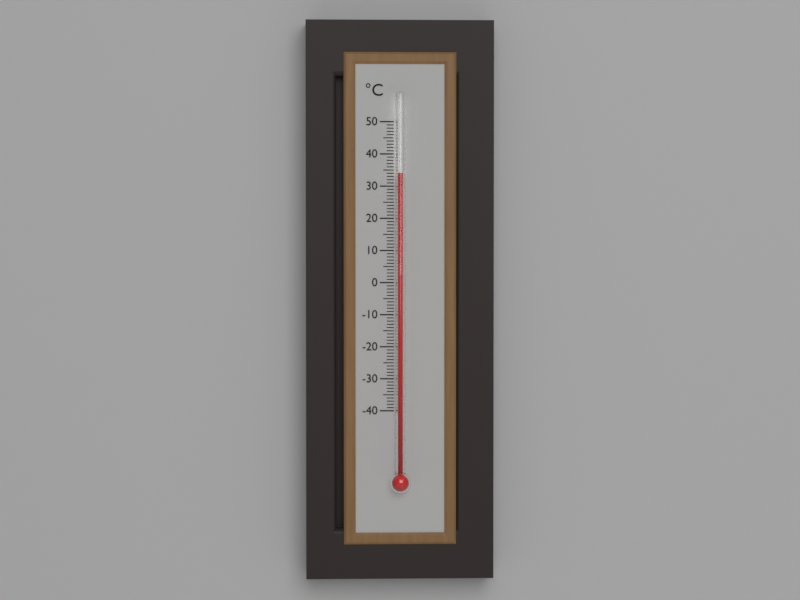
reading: 34 °C
